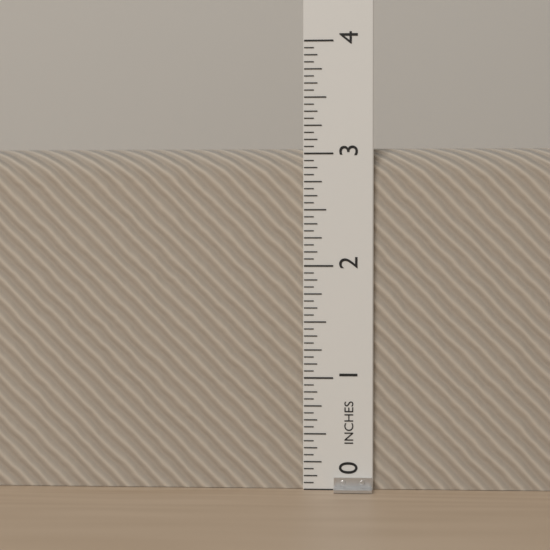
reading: 3.0625 in
